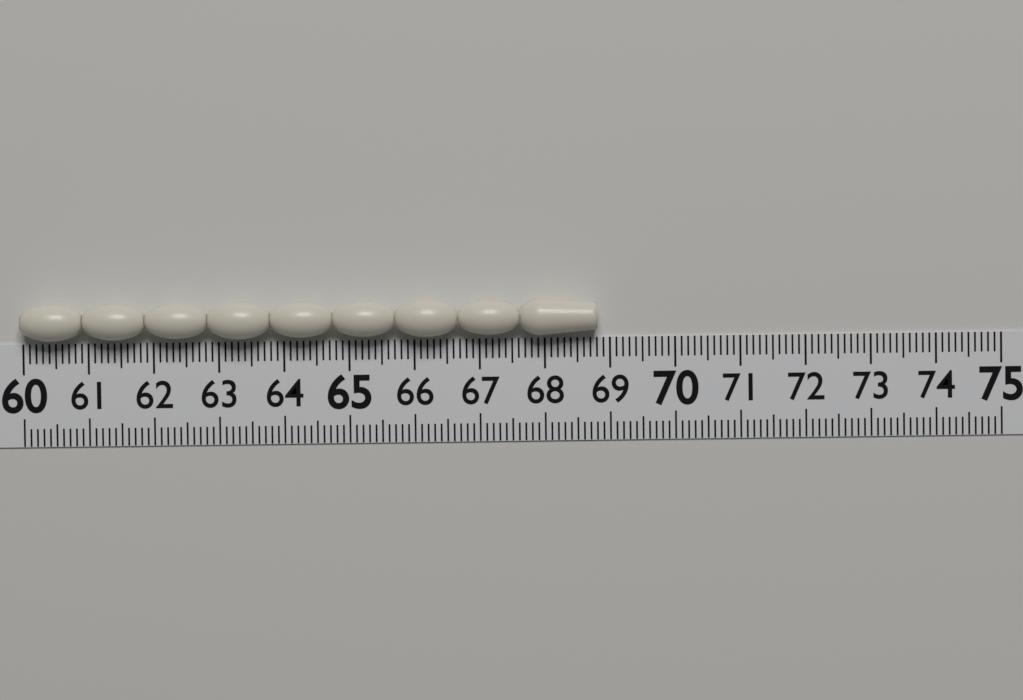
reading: 68.8 (no unit)
